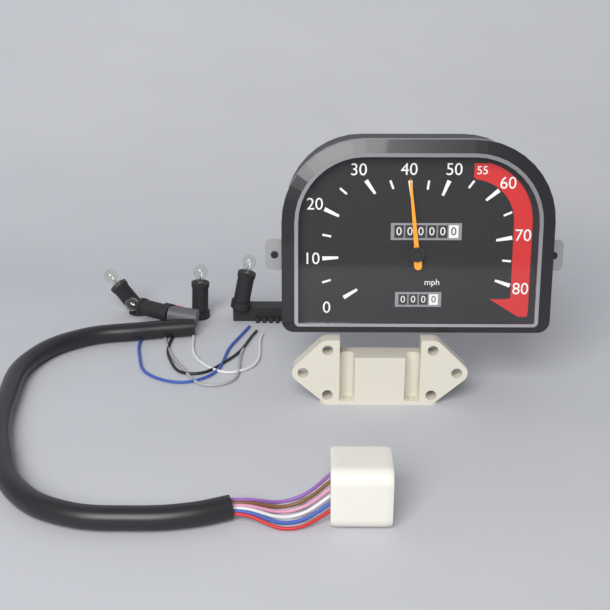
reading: 40 mph
